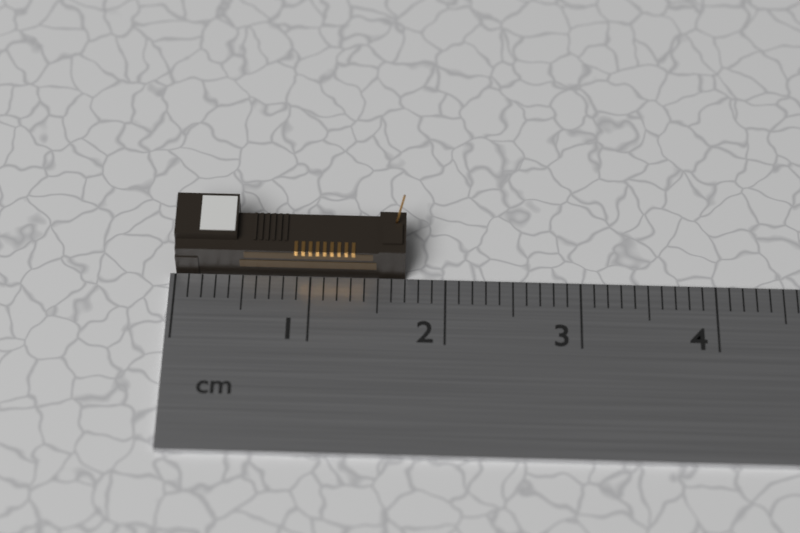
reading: 1.7 cm
